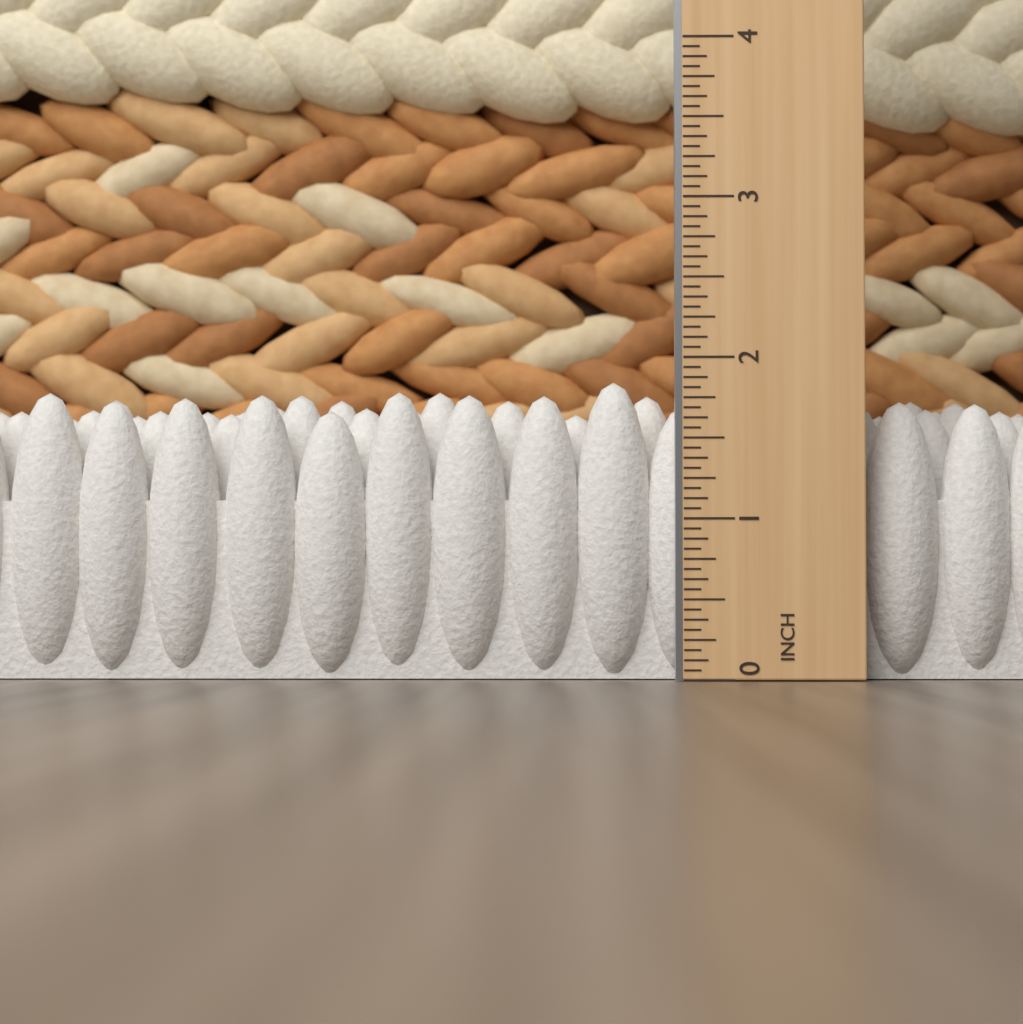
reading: 1.8750 in
